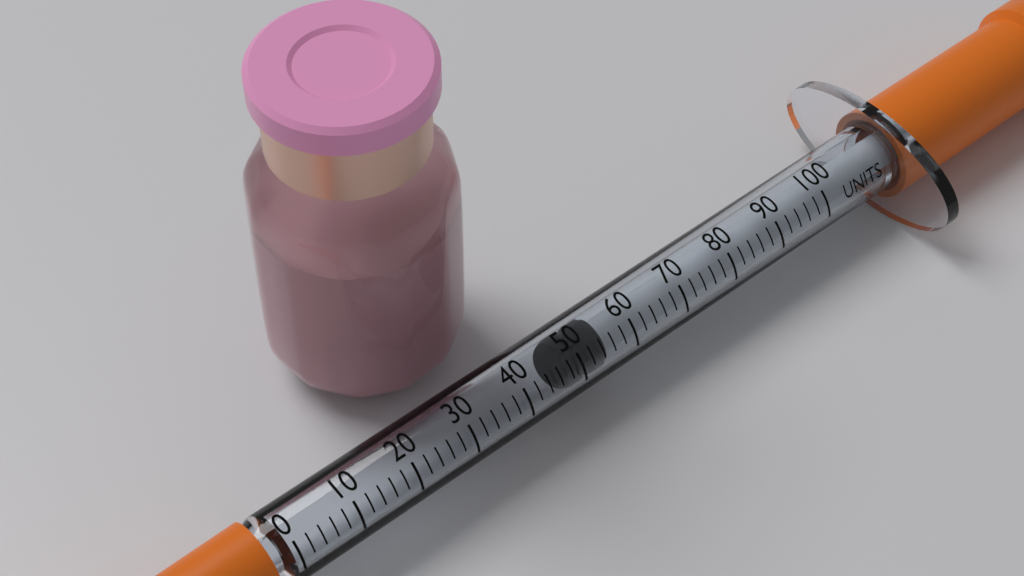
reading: 48 units
